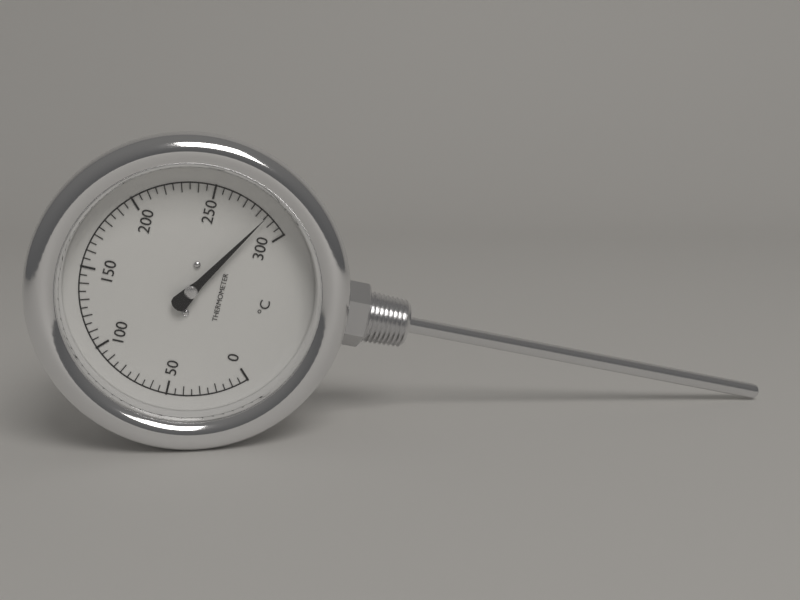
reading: 285 °C
